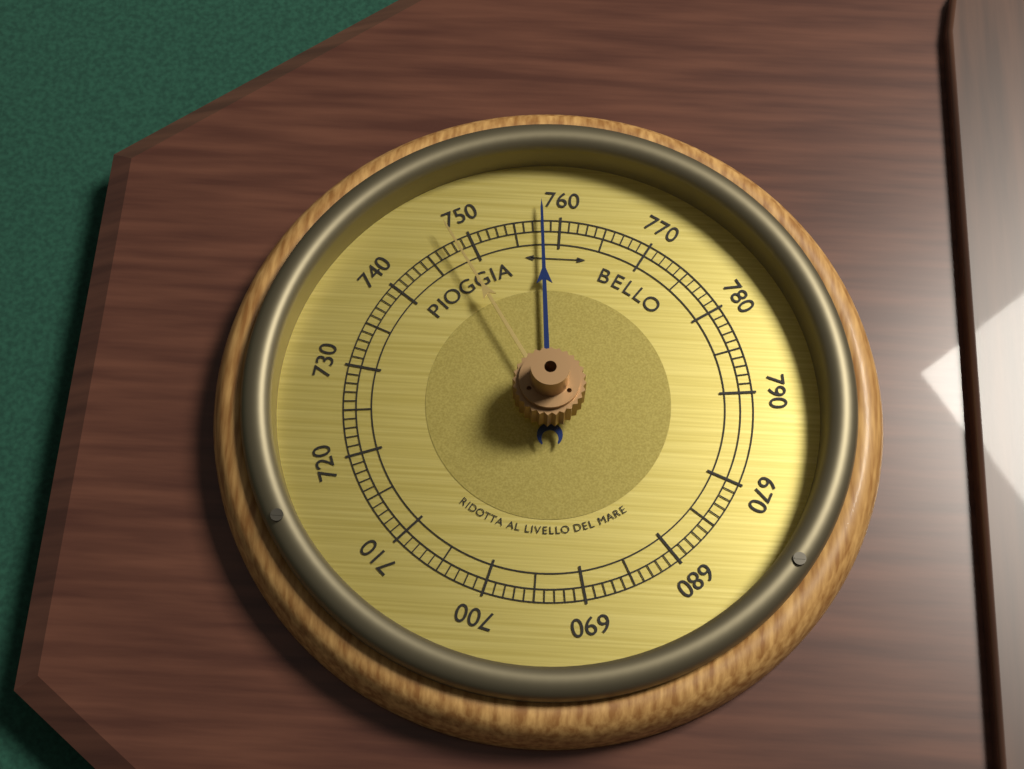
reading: 758 (no unit)
